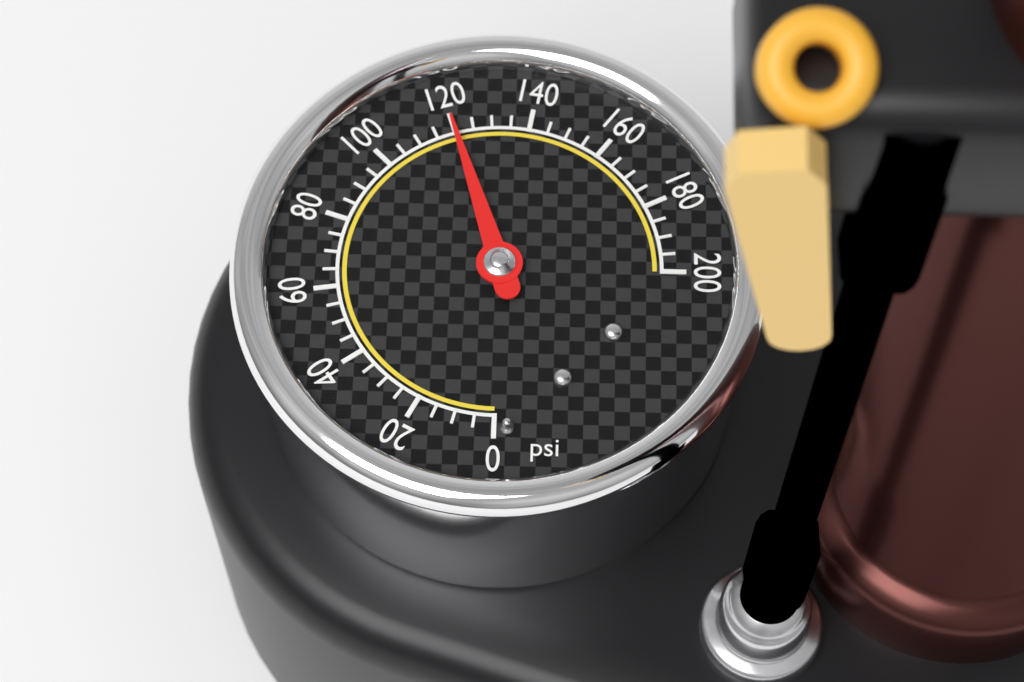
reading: 120 psi
